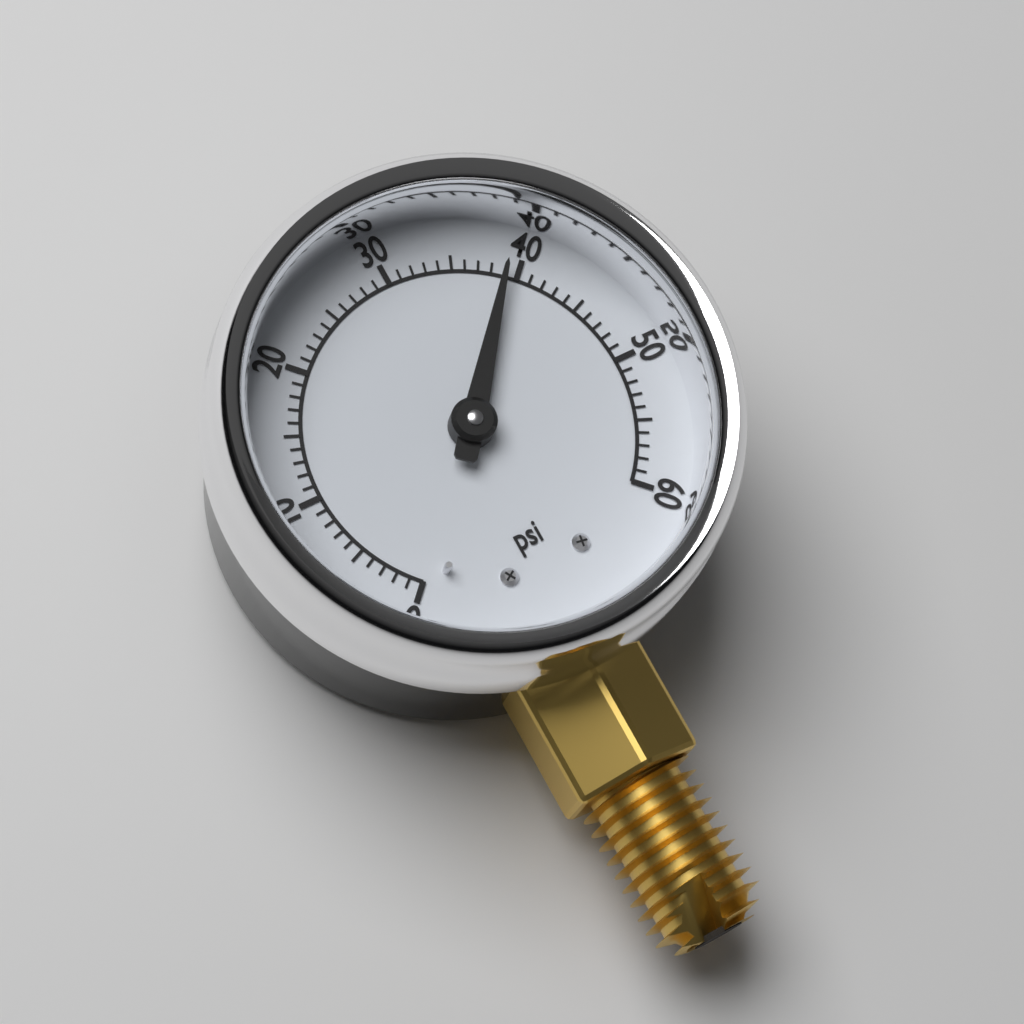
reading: 39 psi
